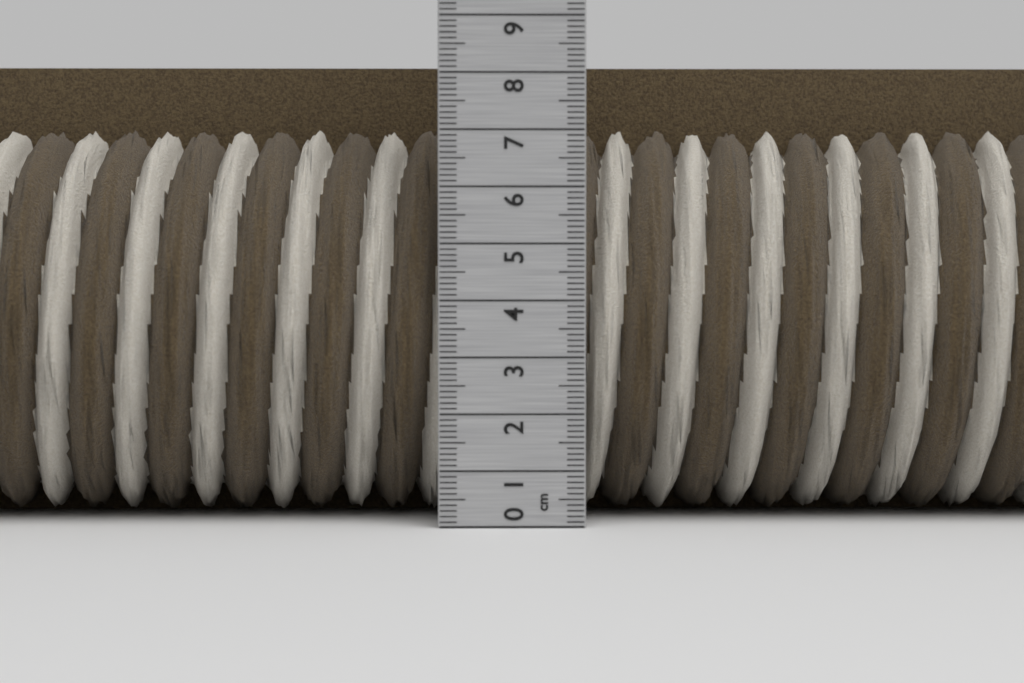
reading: 8.3 cm
